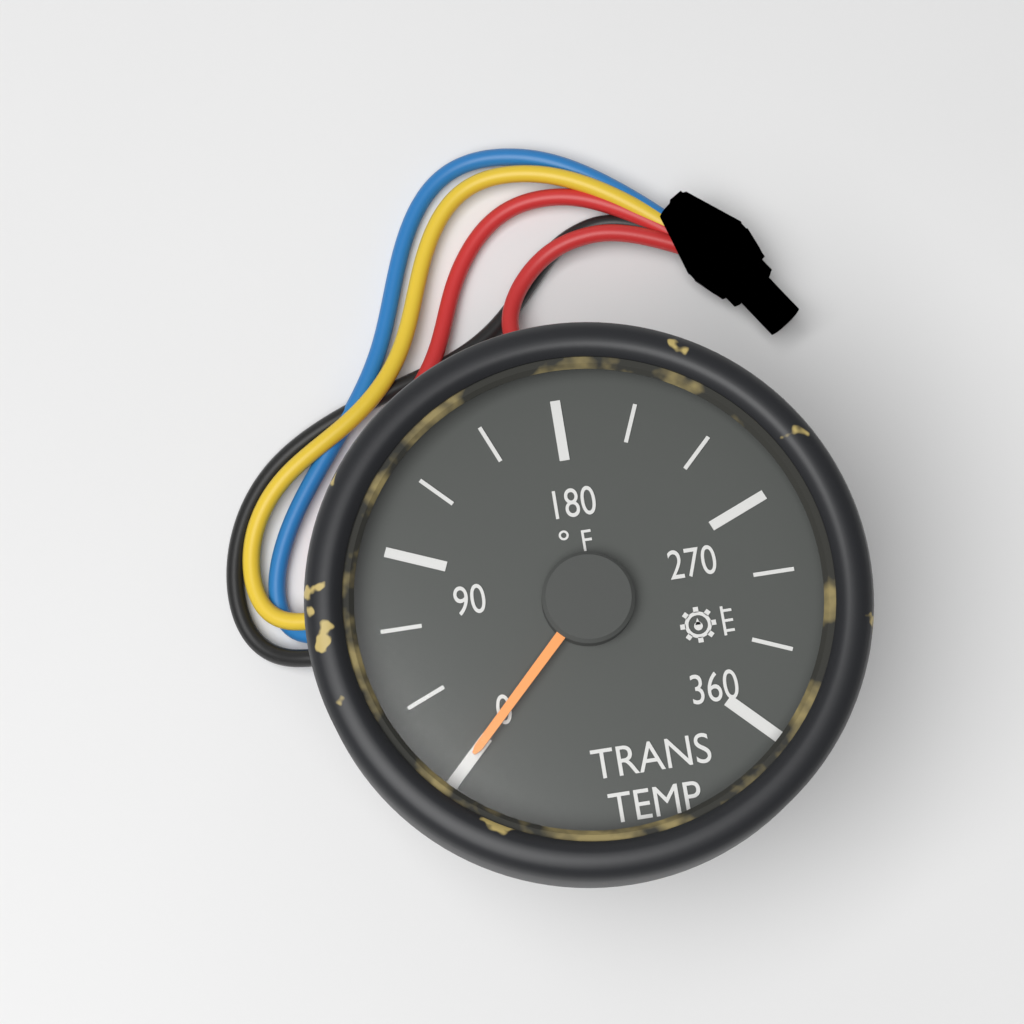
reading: 0 °F
